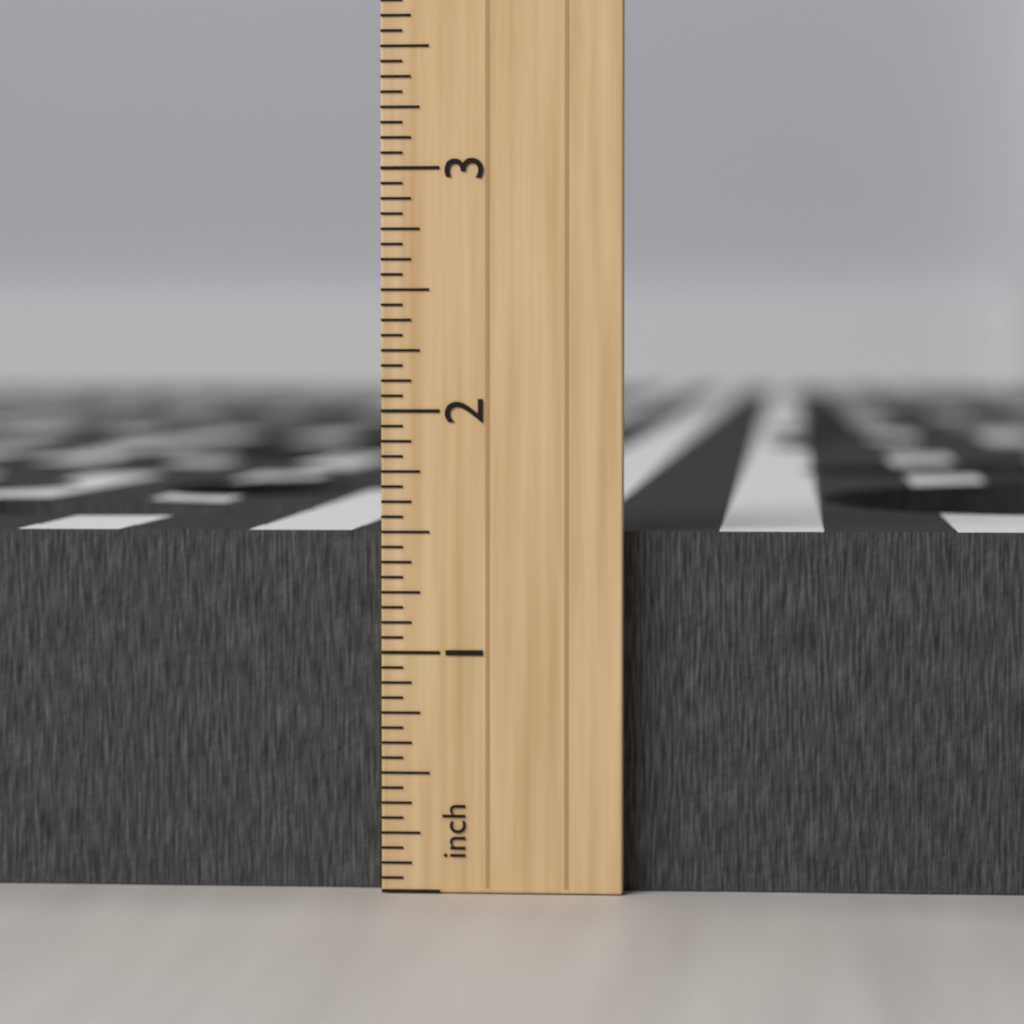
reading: 1.5000 inch
